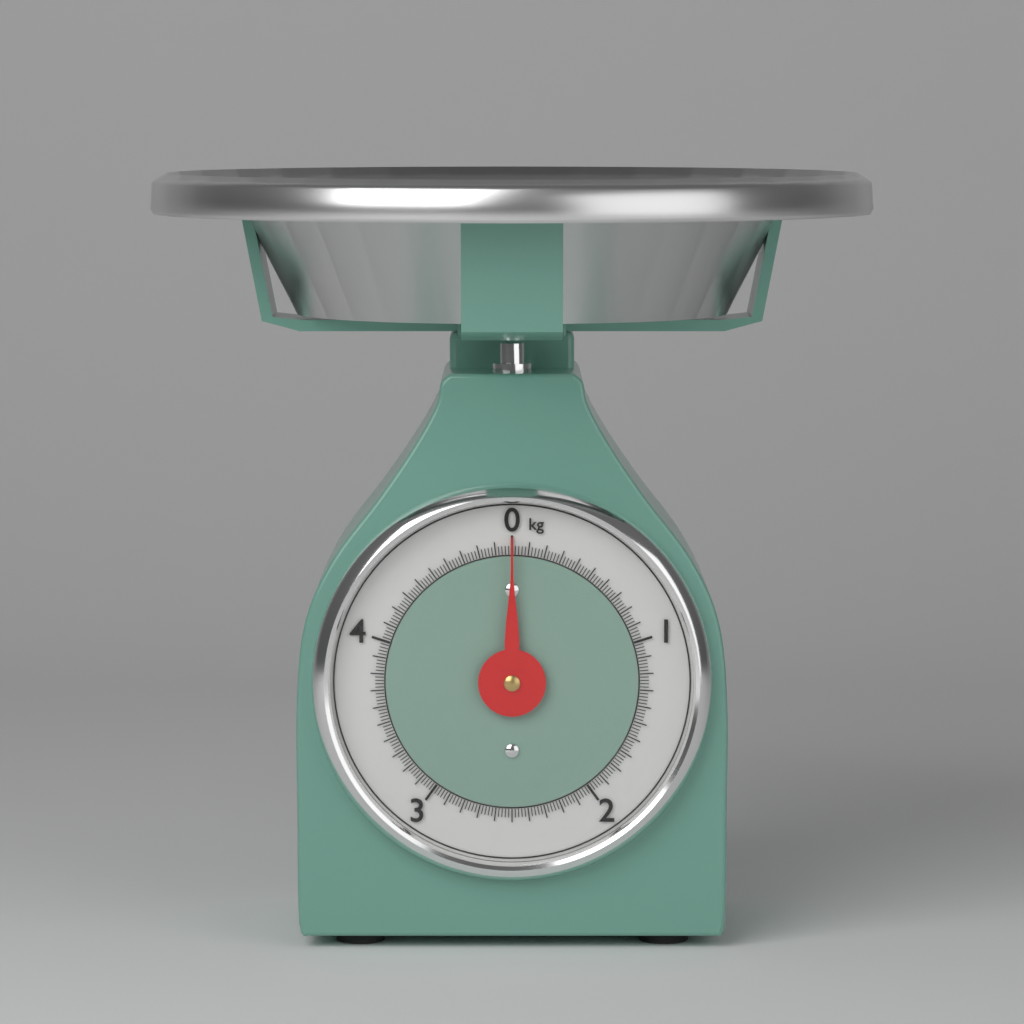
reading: 0.00 kg
